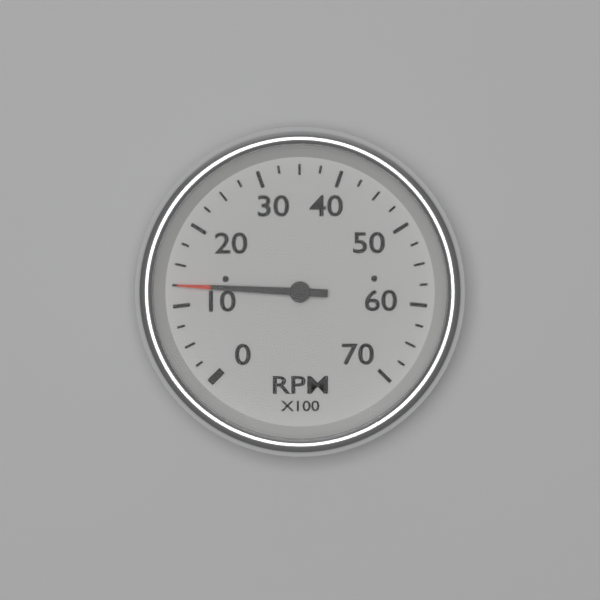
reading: 1250 RPM
